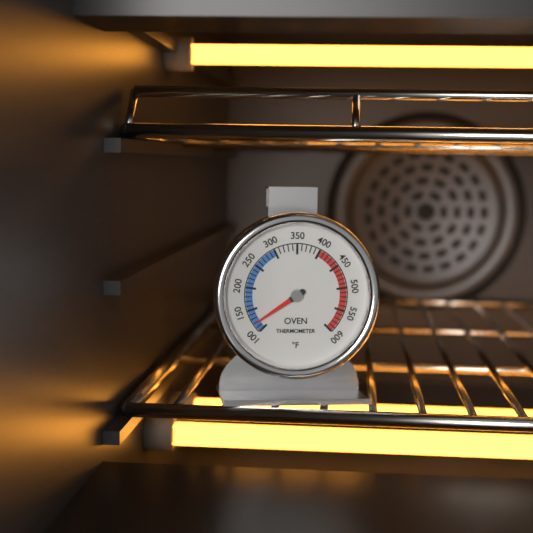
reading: 120 °F
